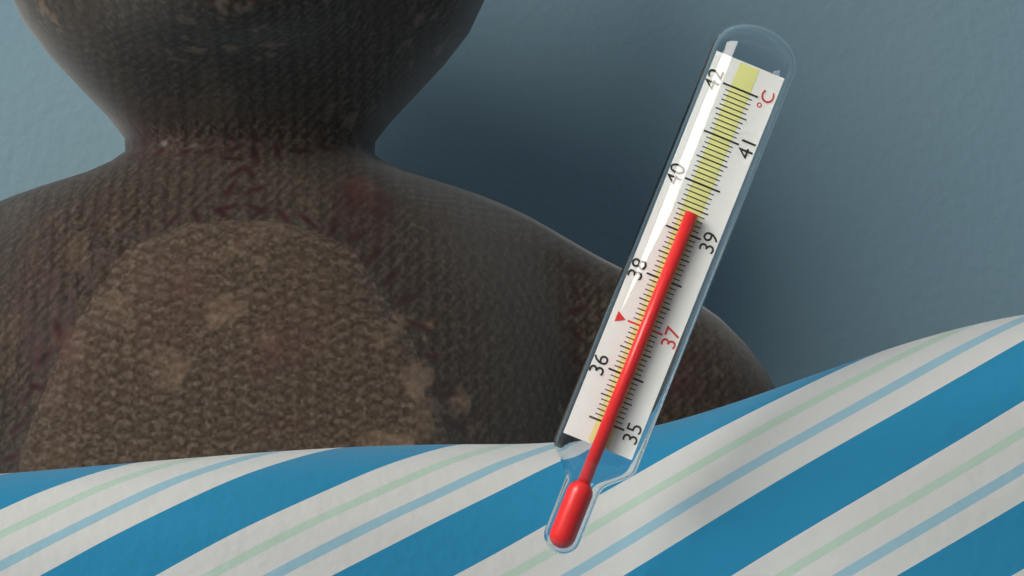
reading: 39.4 °C
